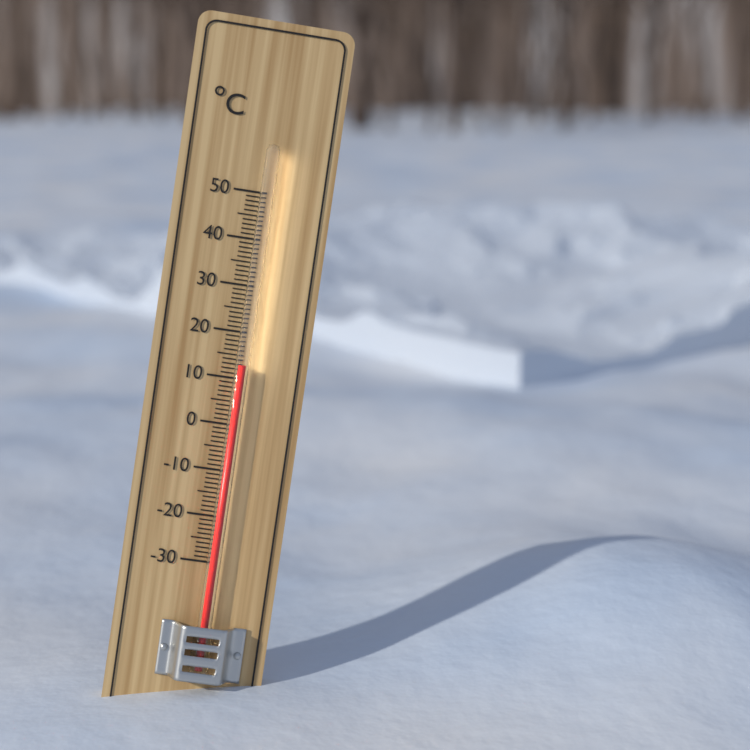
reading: 13 °C
